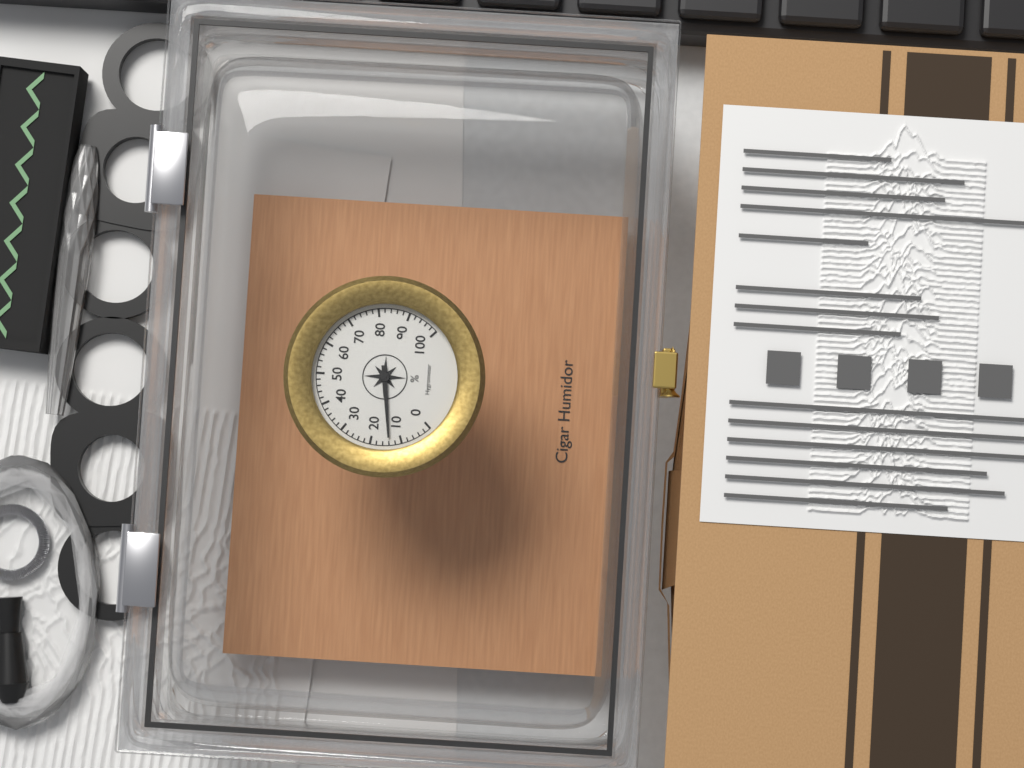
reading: 14 %
